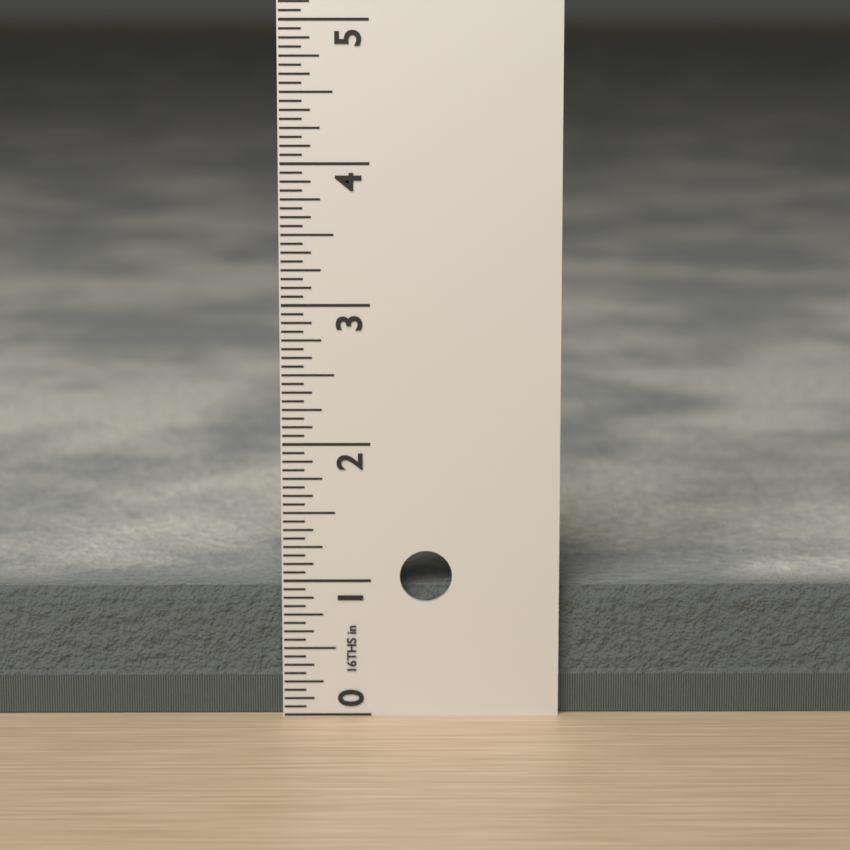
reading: 0.9375 in
